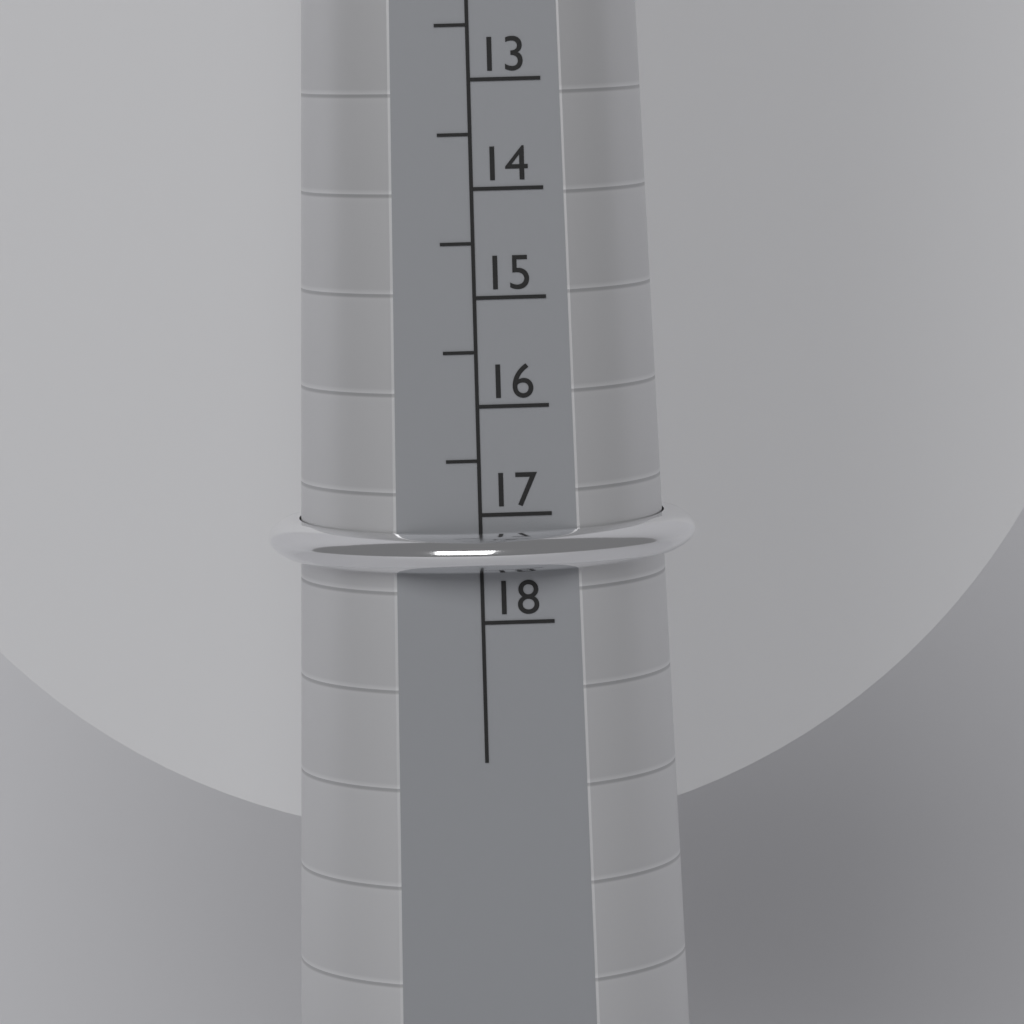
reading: 17.5 (no unit)
